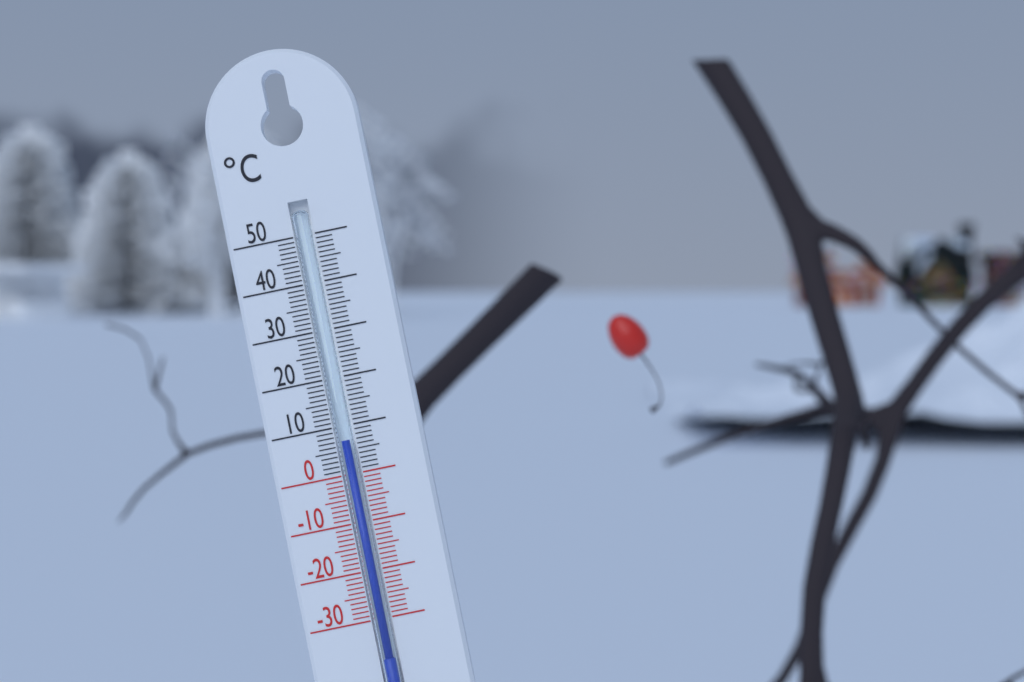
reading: 7 °C
